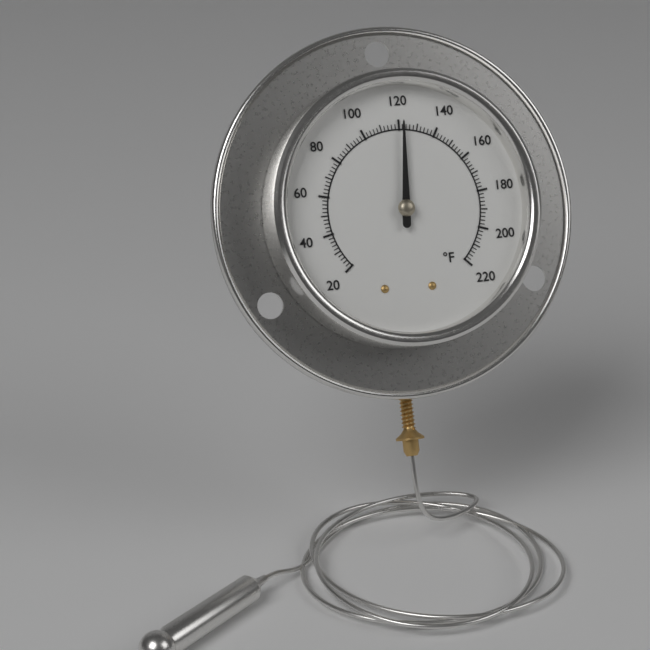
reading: 122 °F
